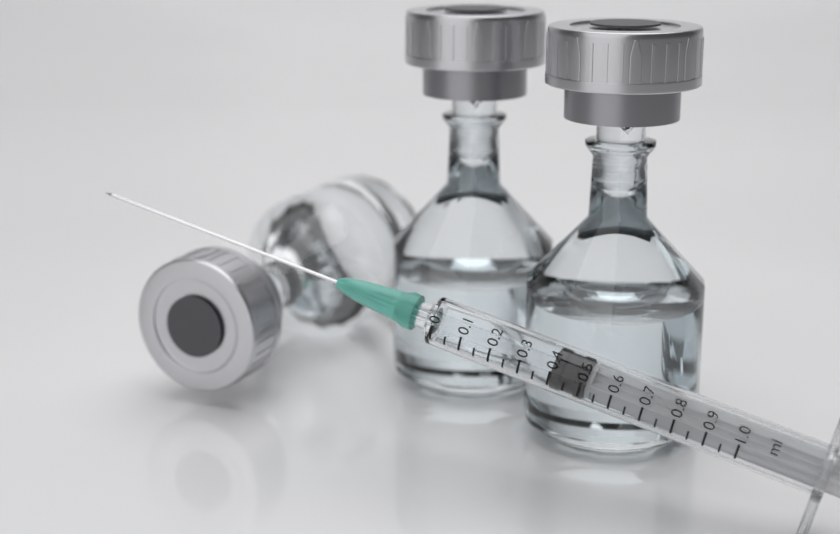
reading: 0.40 ml
